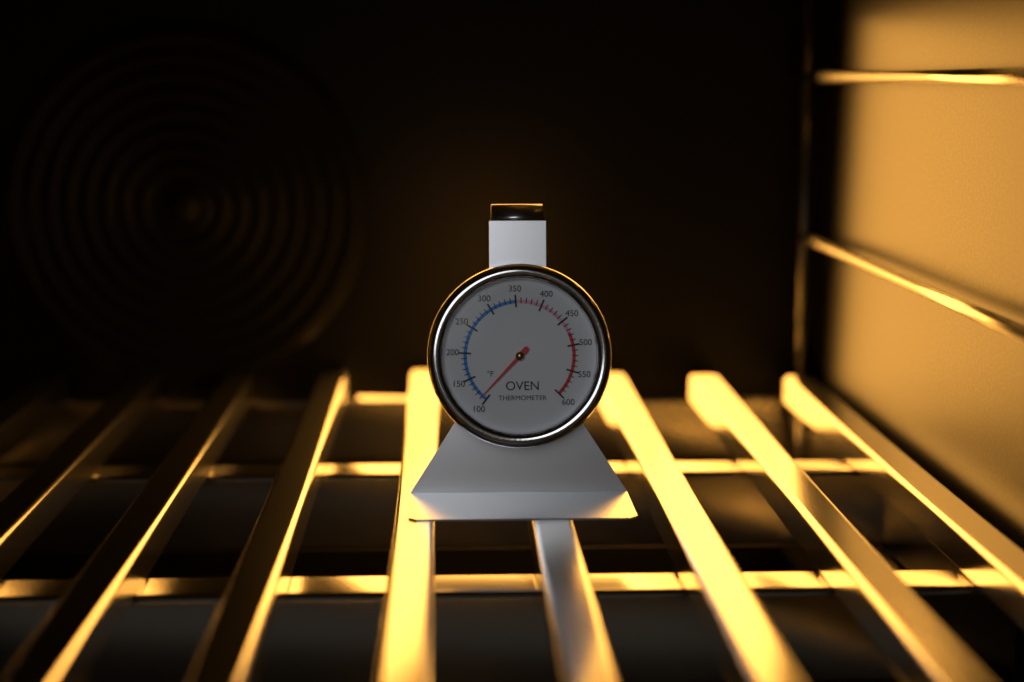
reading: 110 °F
